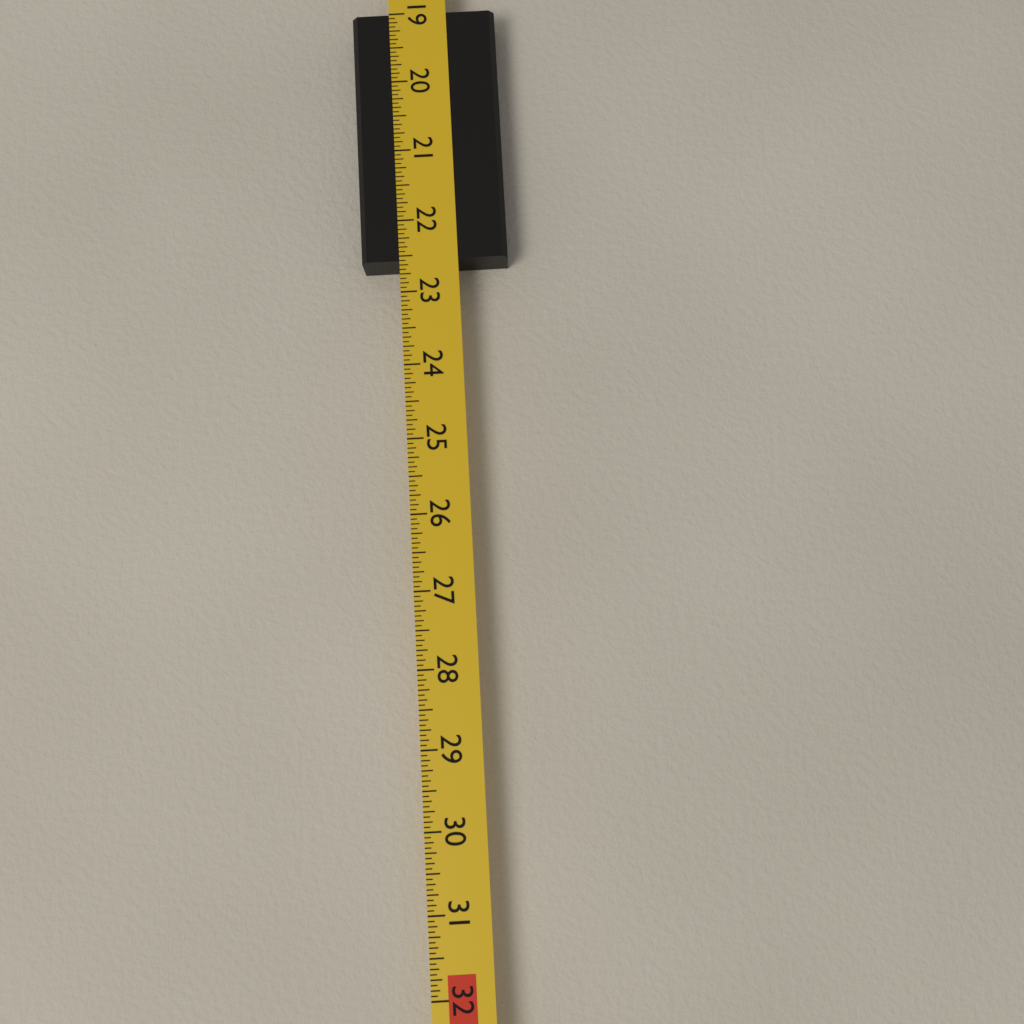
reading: 22.5625 in
